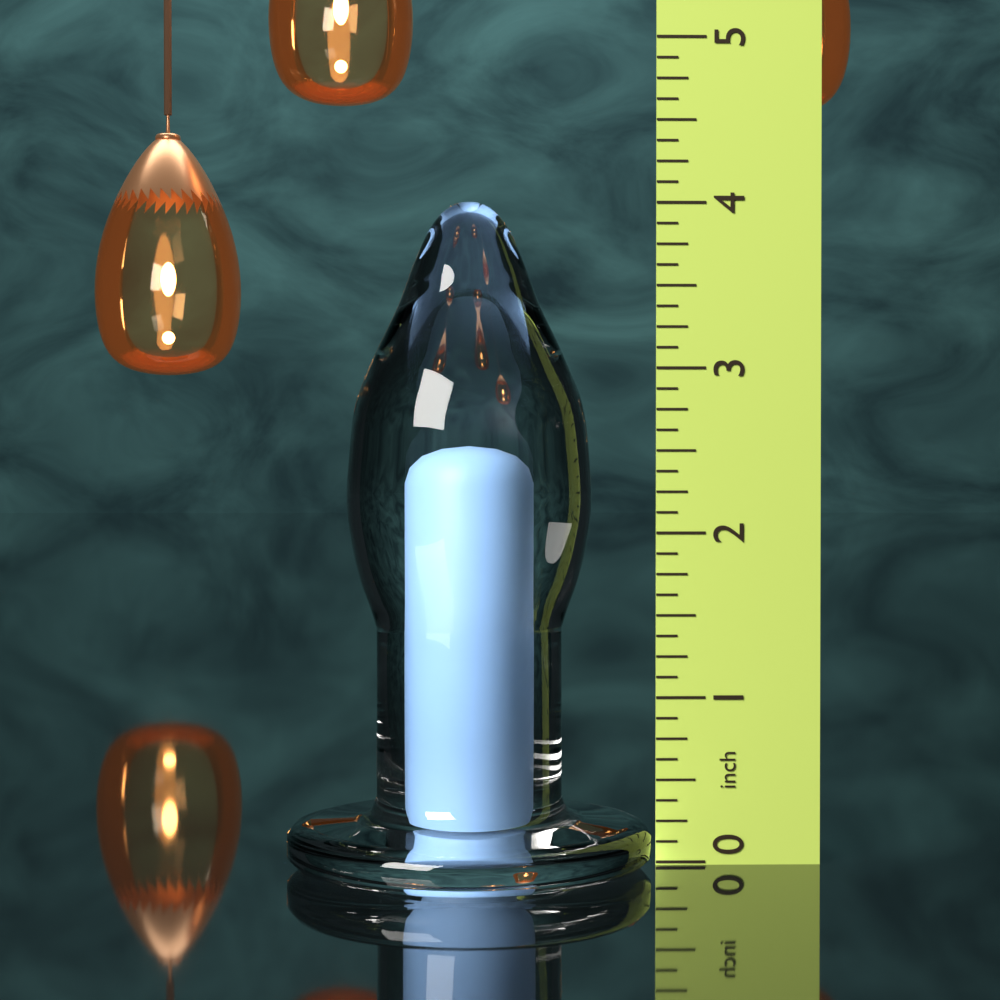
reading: 4.000 in
